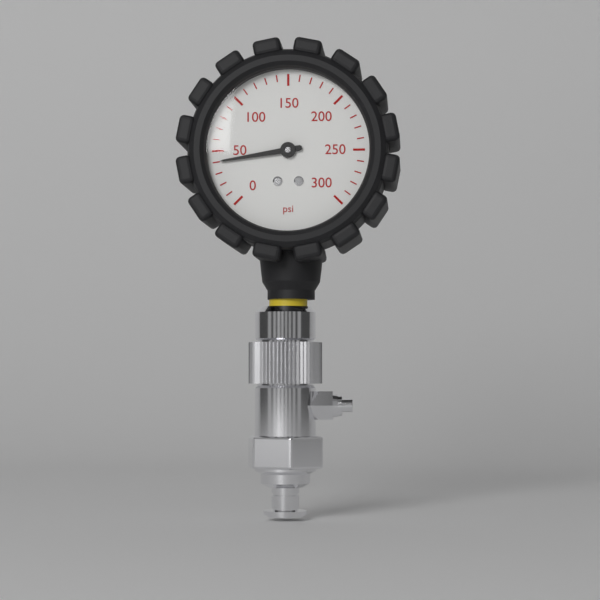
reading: 40 psi
